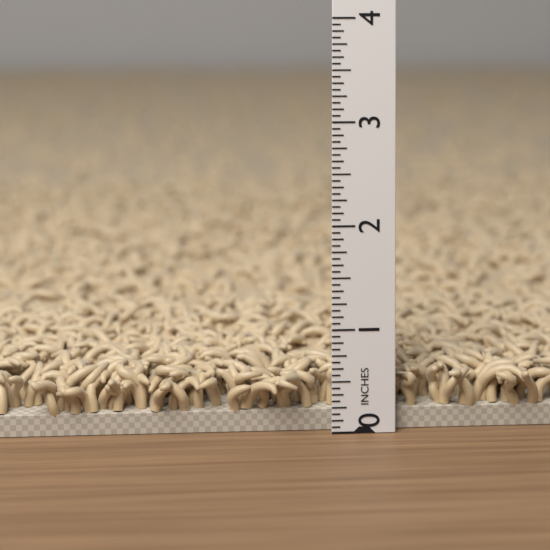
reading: 0.6250 in
